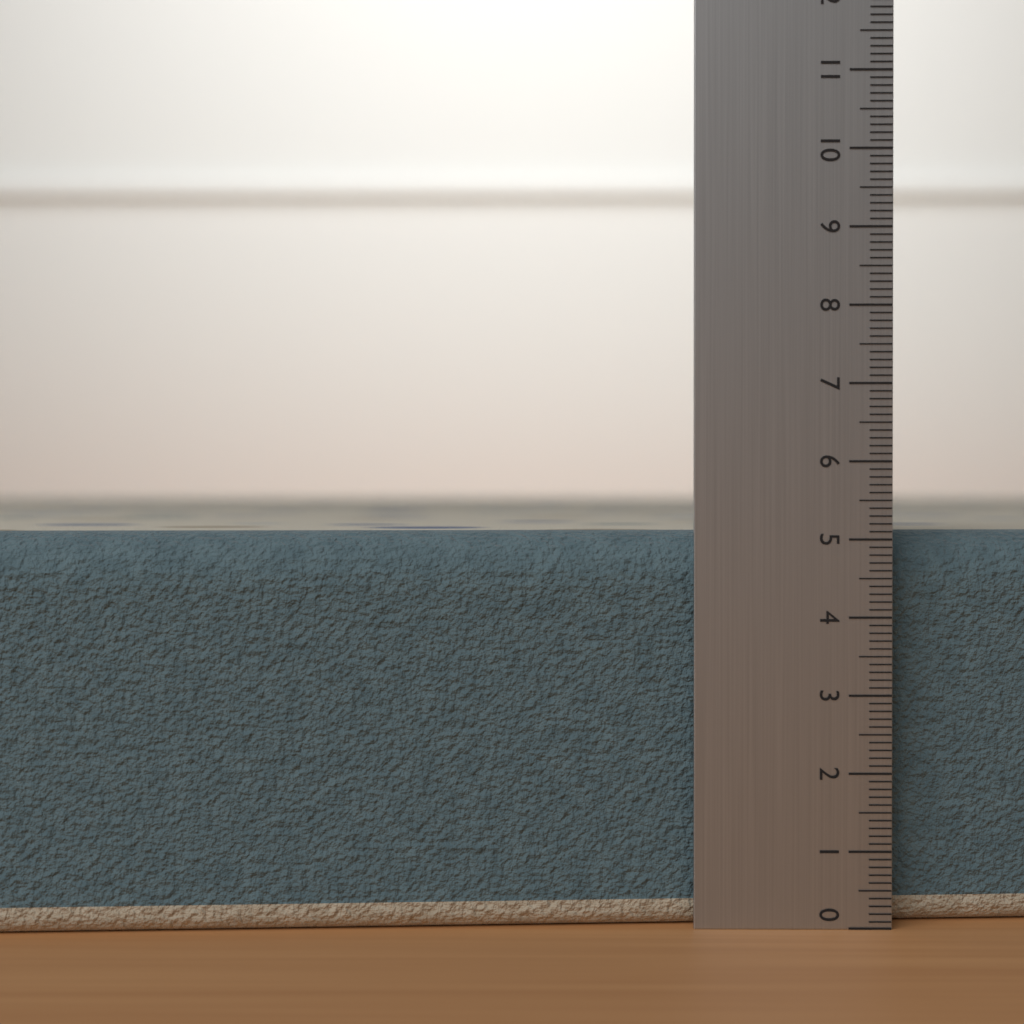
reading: 5.1 (no unit)
